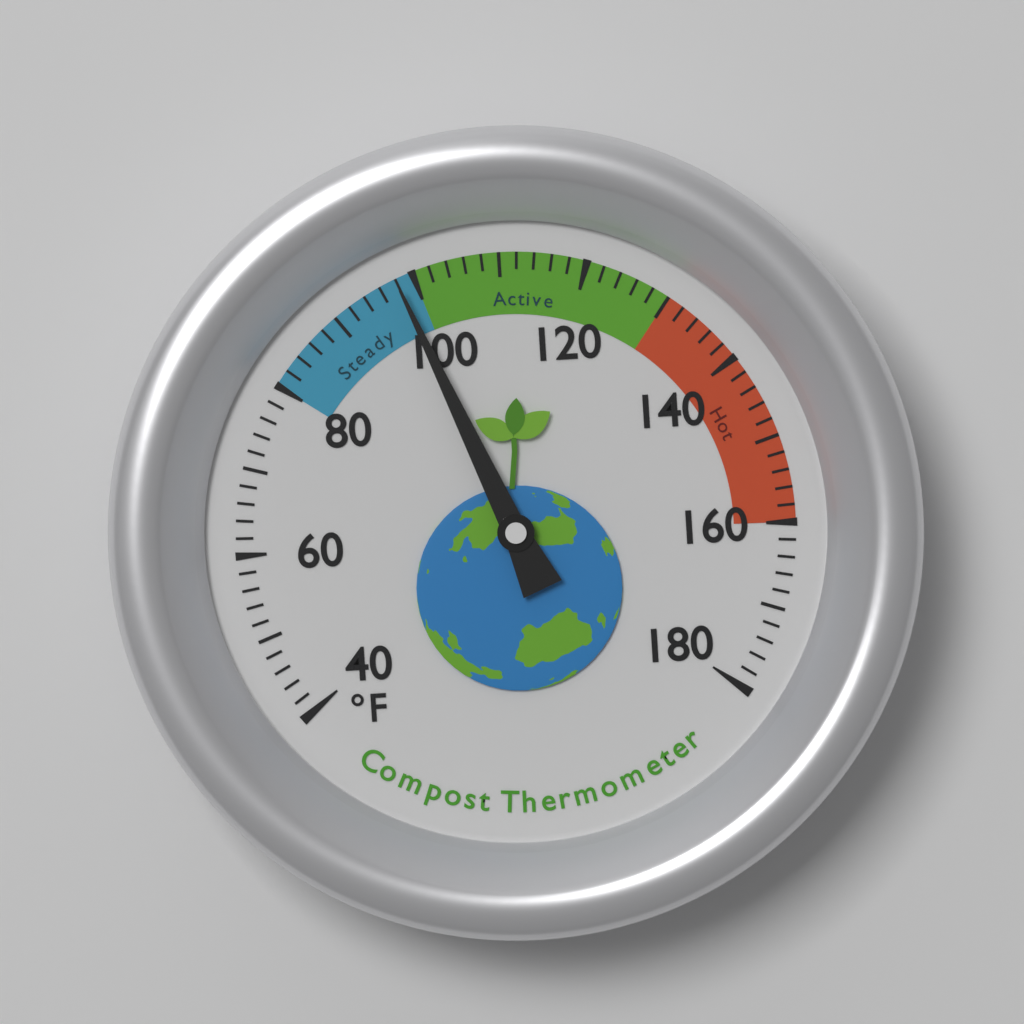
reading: 98 °F
